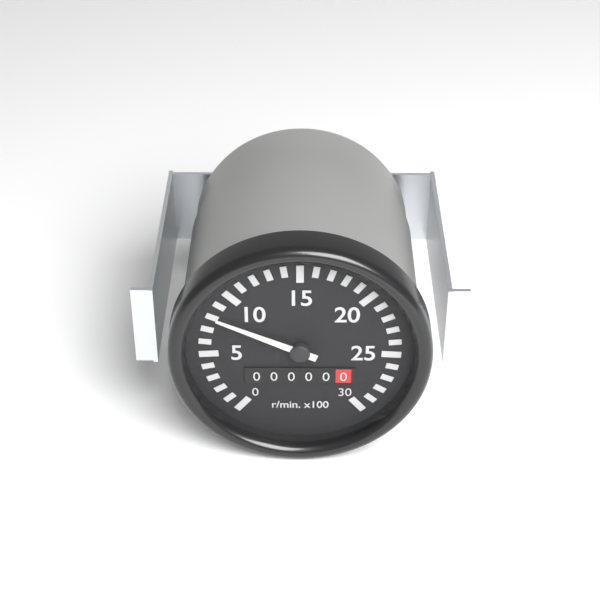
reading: 800 r/min
